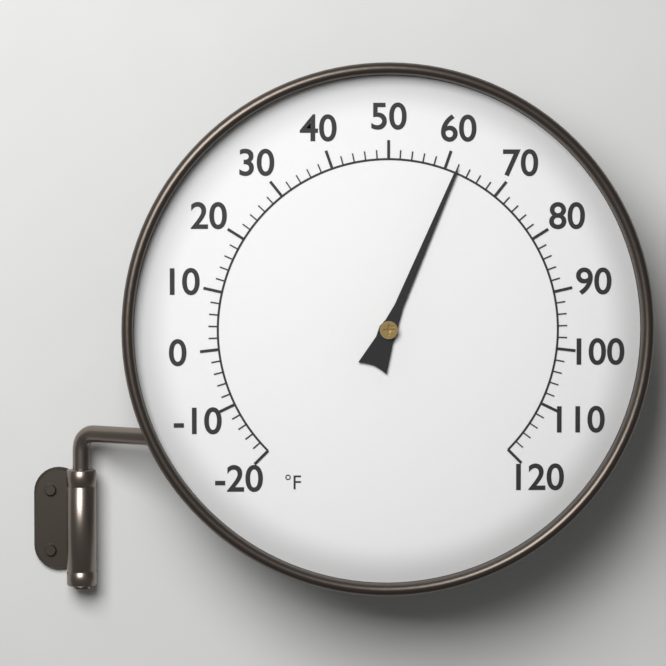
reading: 62 °F
